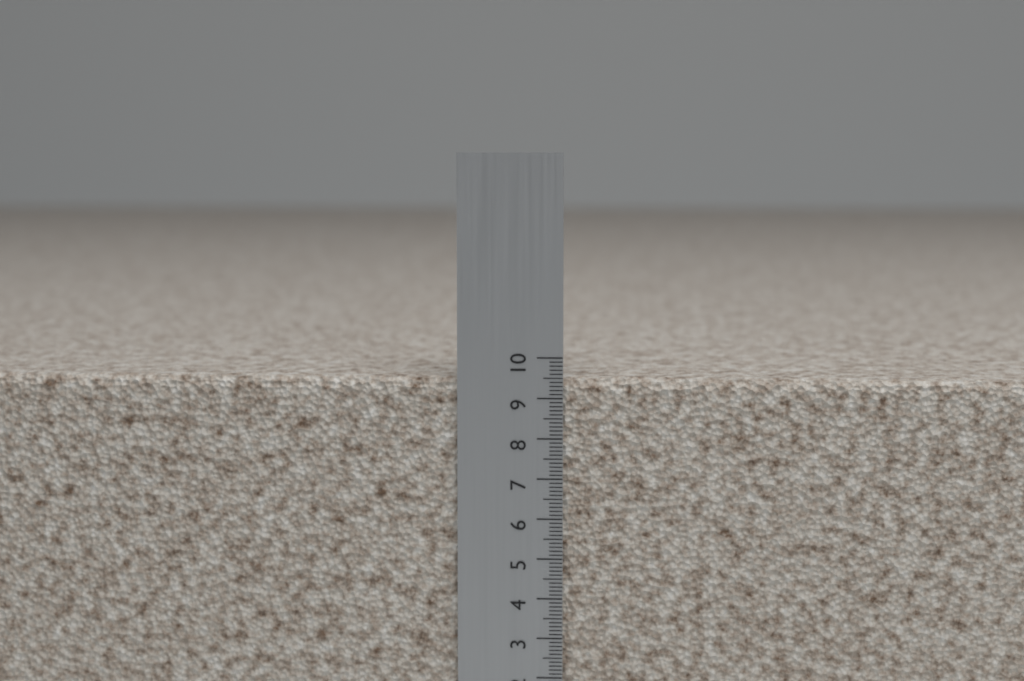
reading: 9.5 cm
